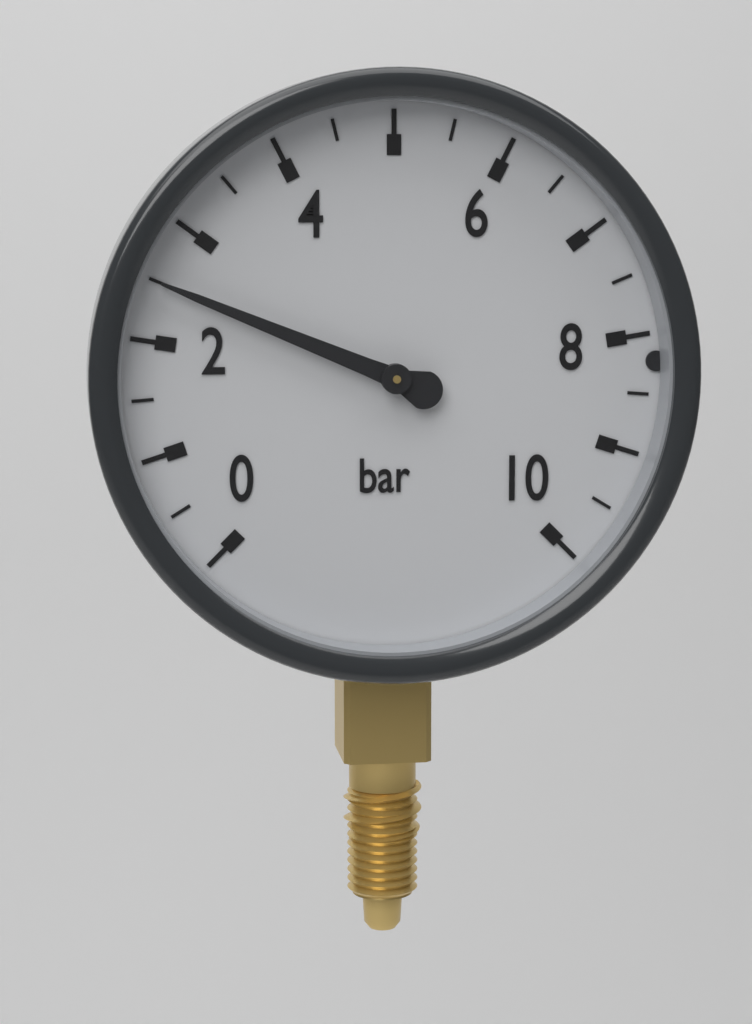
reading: 2.5 bar
